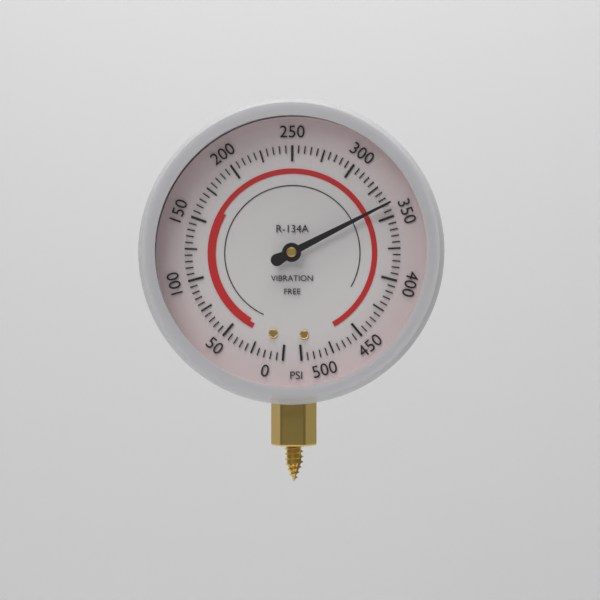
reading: 340 psi
